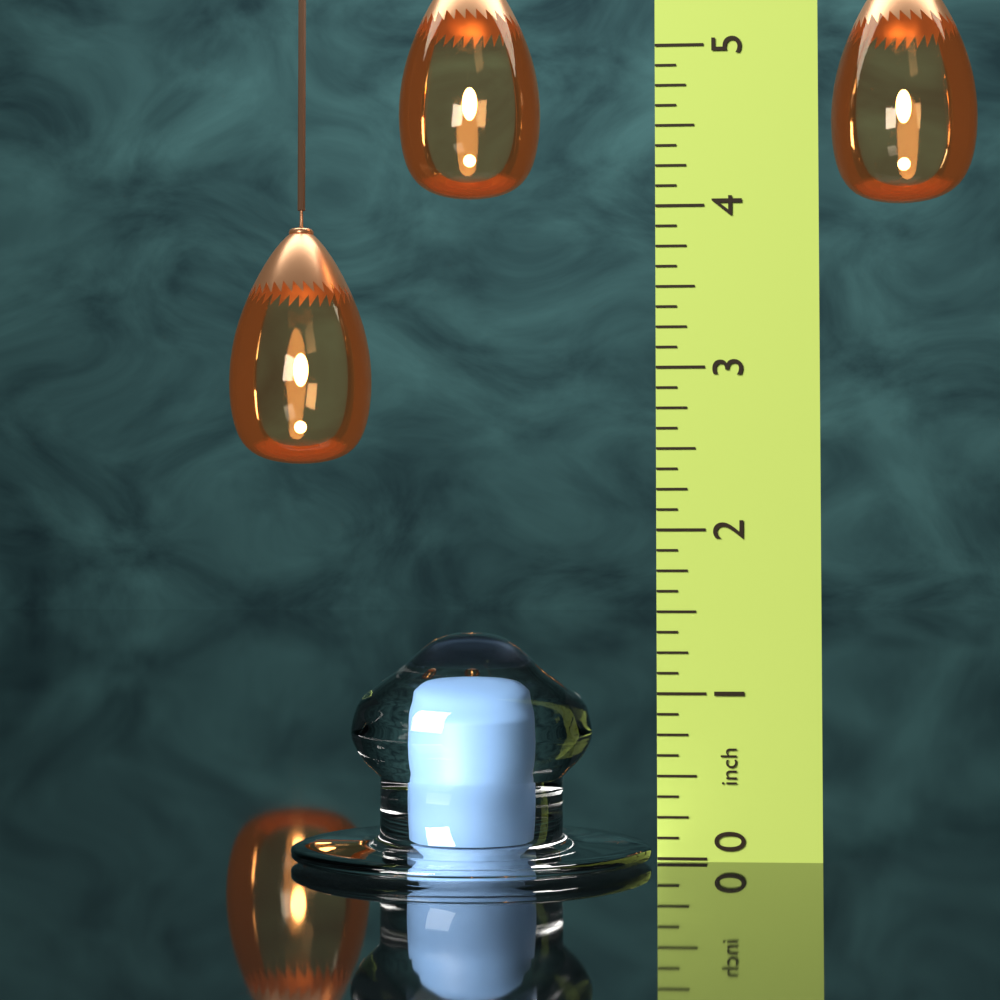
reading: 1.375 in
